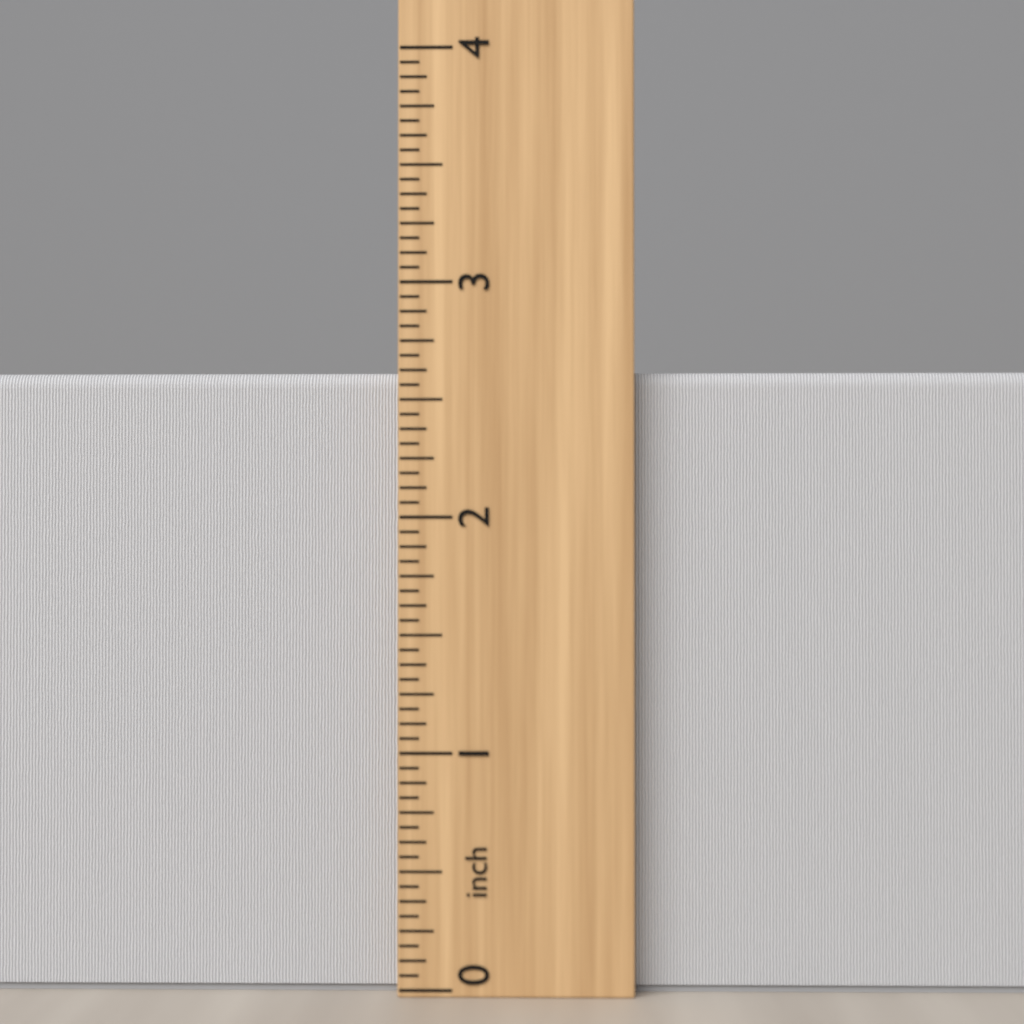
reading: 2.6250 inch
